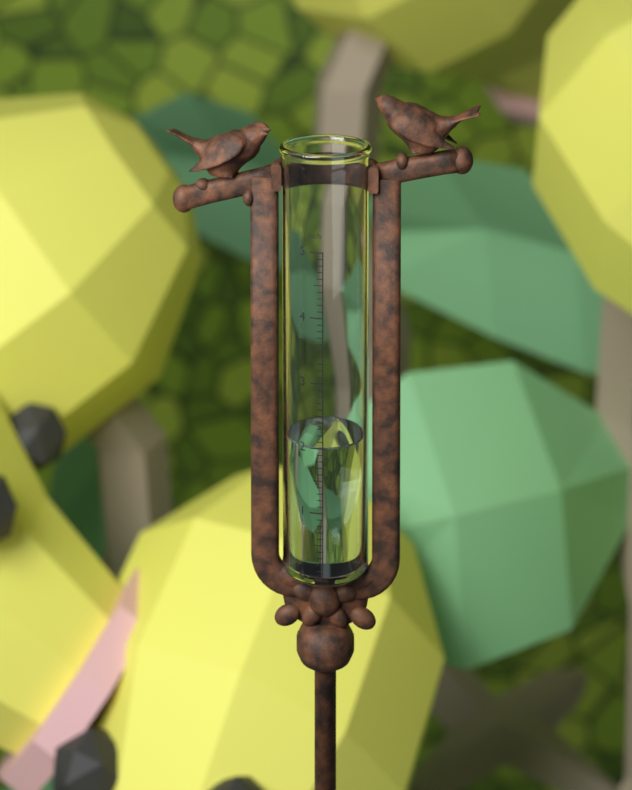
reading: 2.0 in
